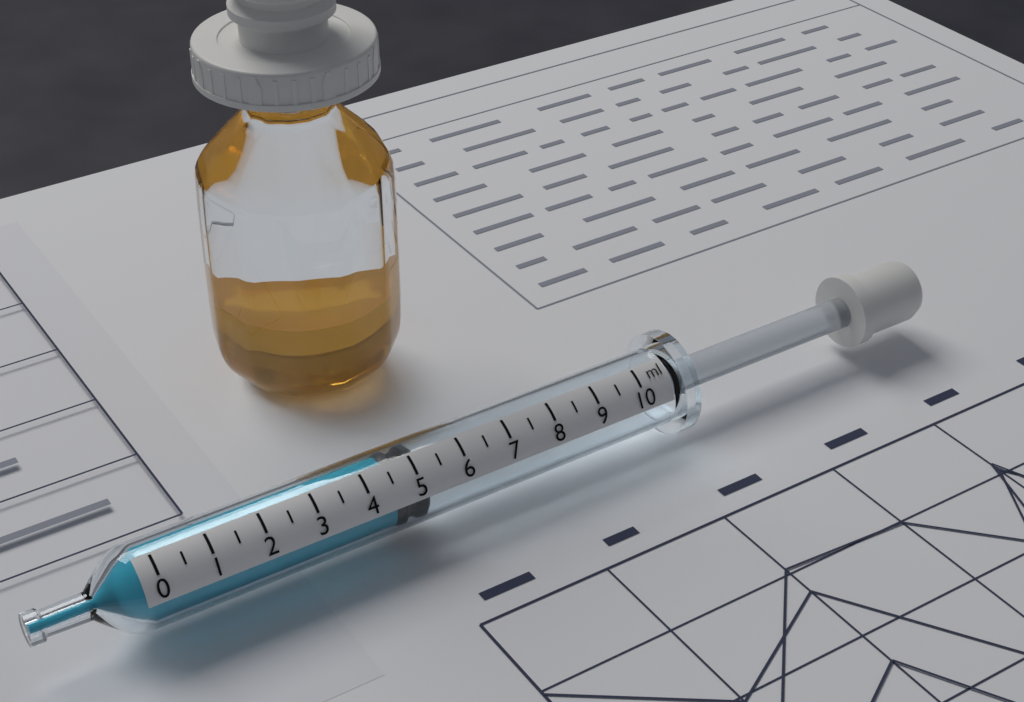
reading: 4.5 ml
